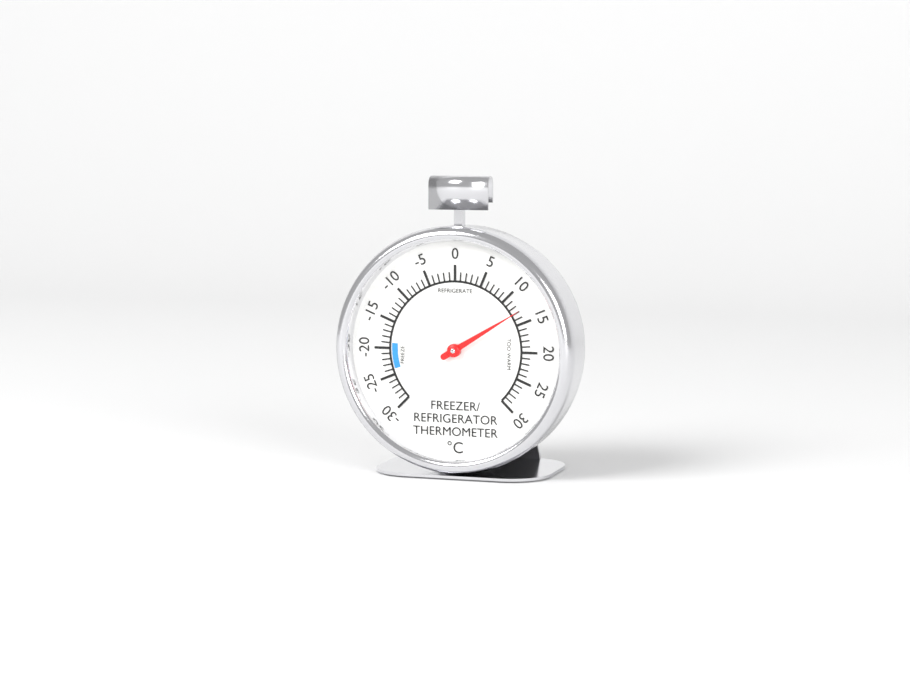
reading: 13 °C
